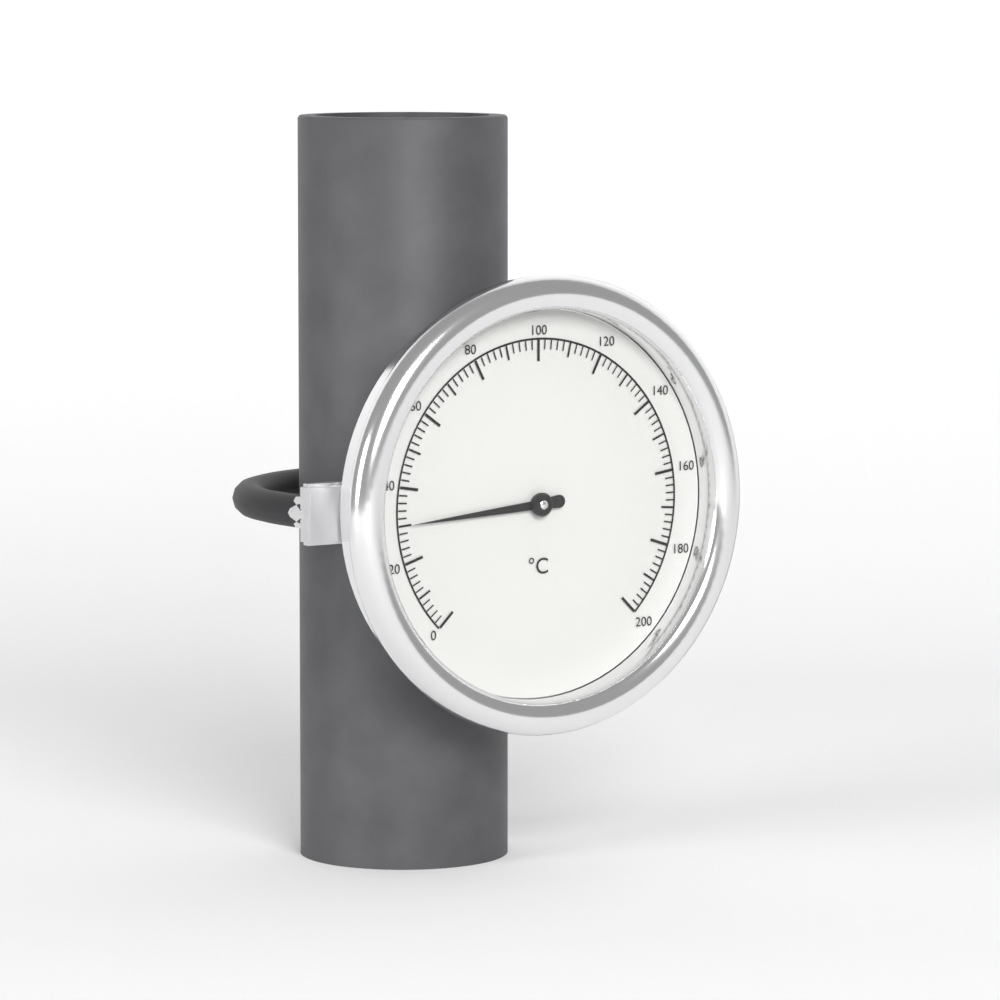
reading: 30 °C
